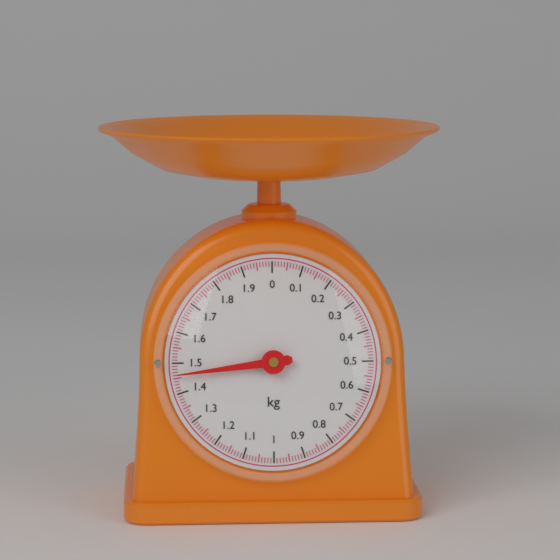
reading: 1.46 kg
